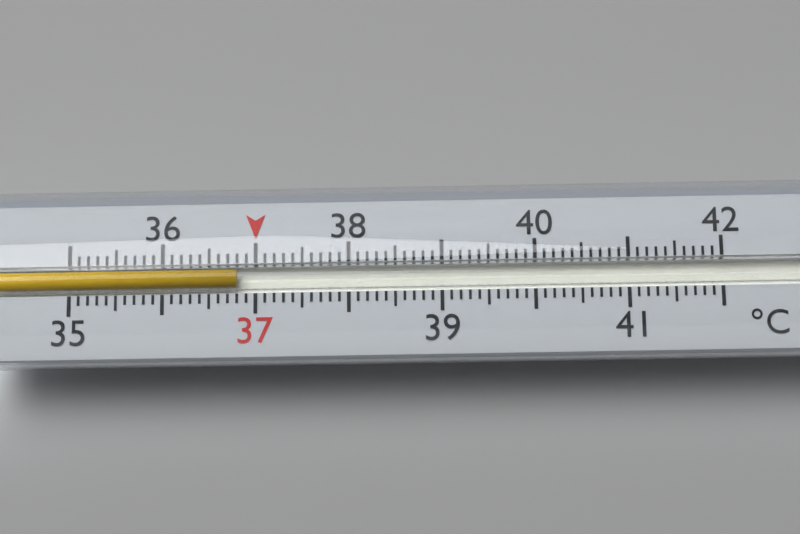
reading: 36.8 °C
